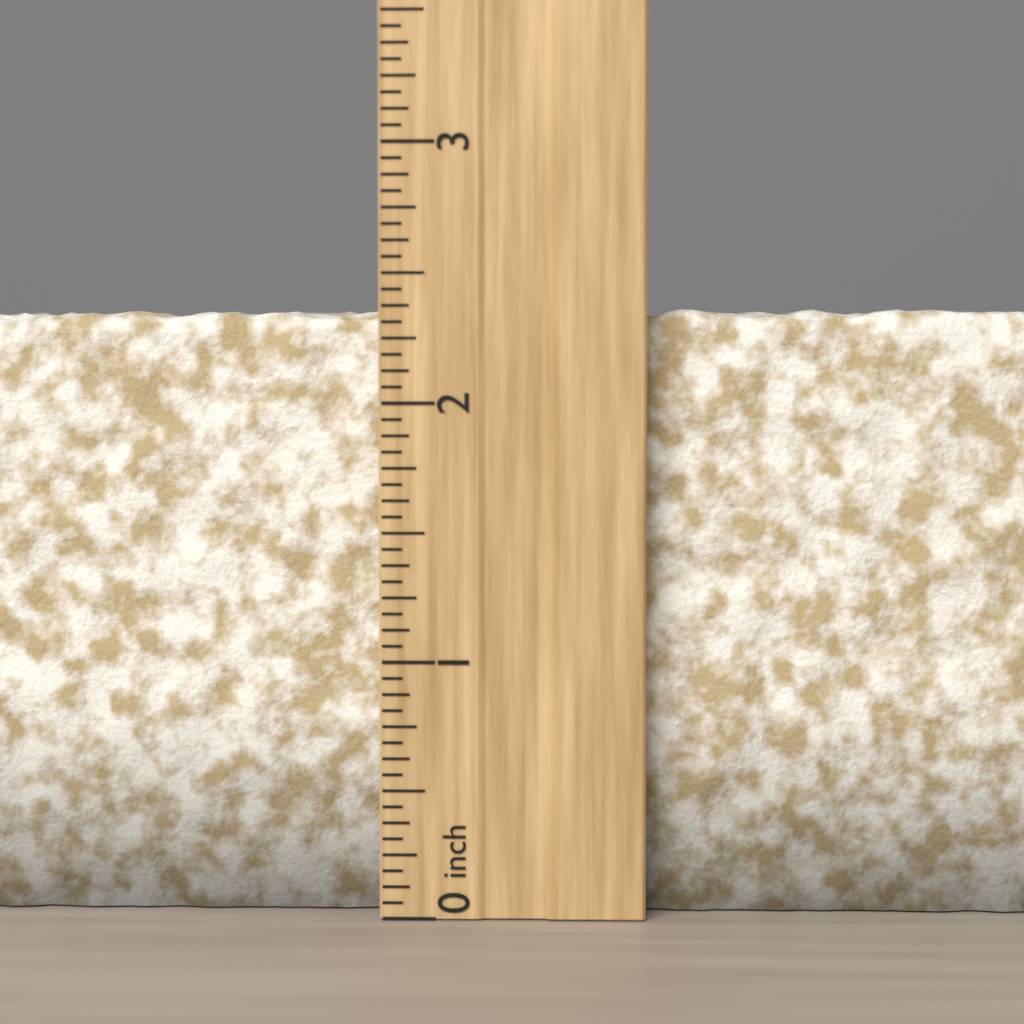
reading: 2.3750 inch
